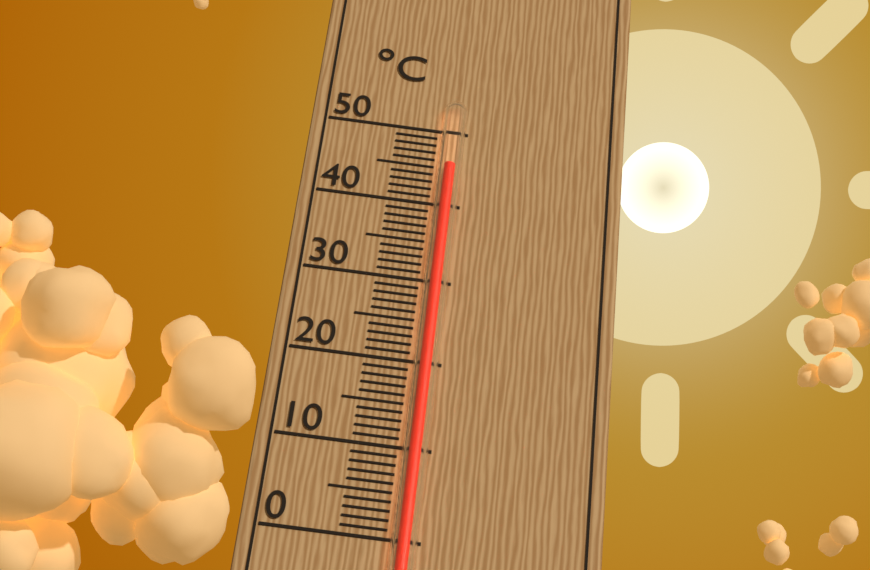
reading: 45 °C
